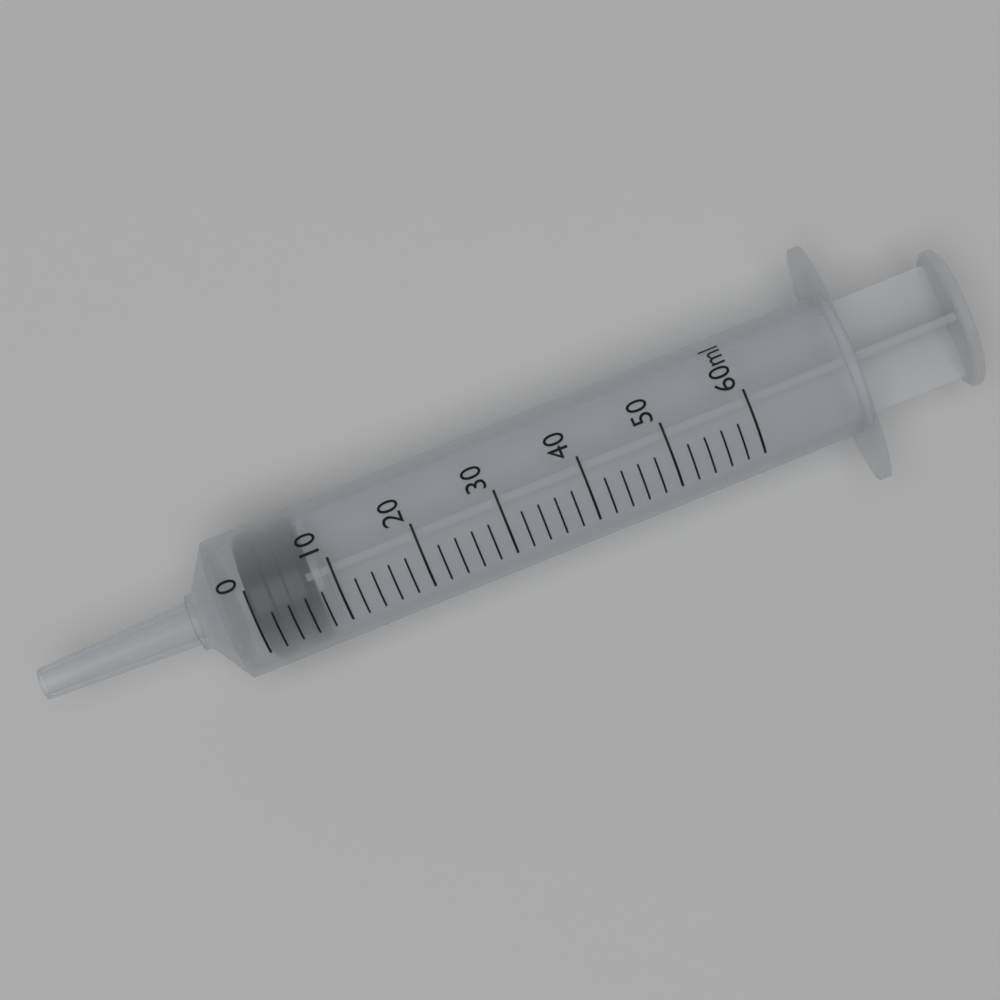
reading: 0 ml
